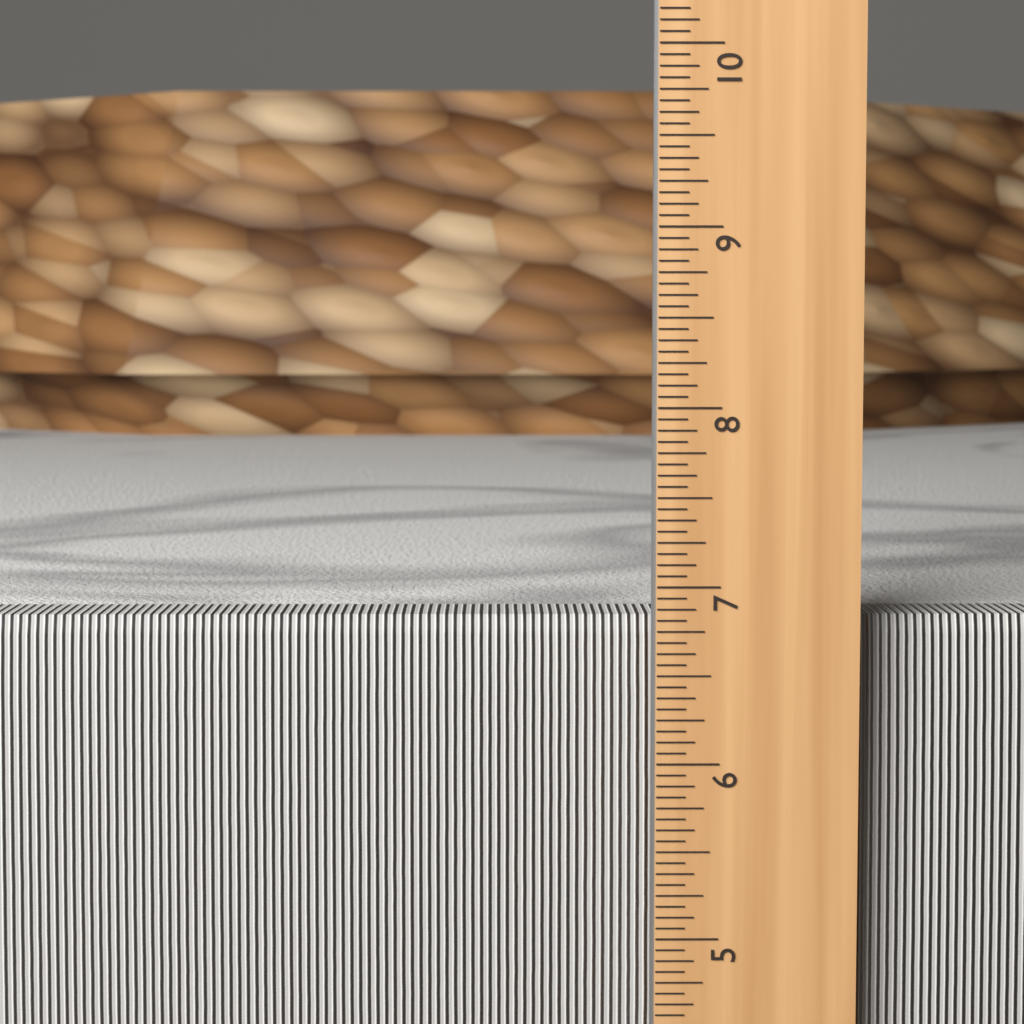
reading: 6.8125 in
